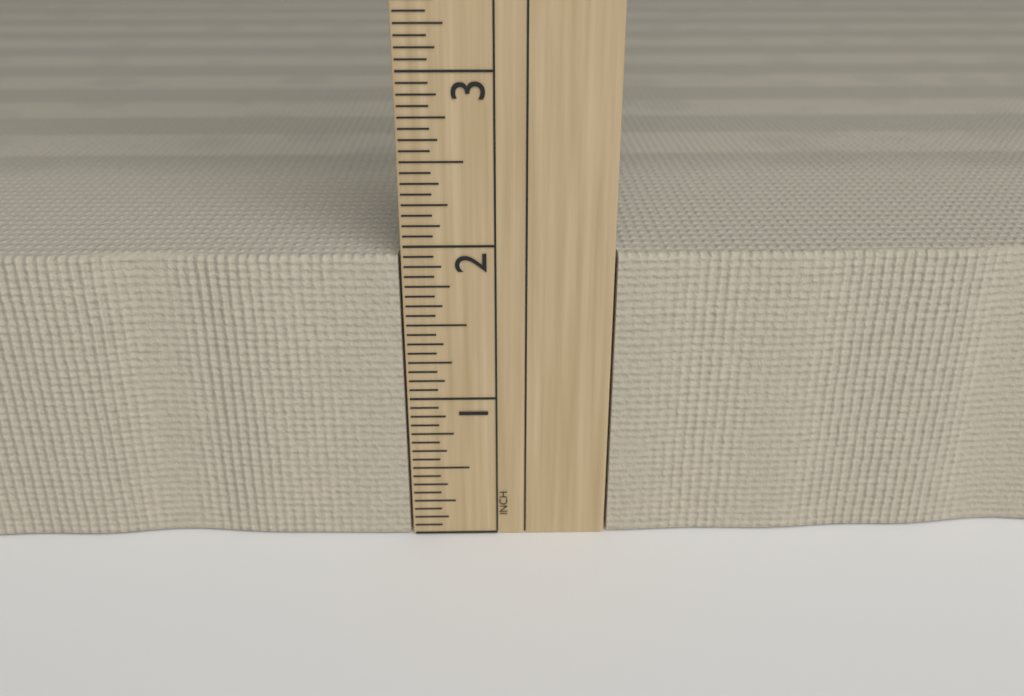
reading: 1.9375 in
